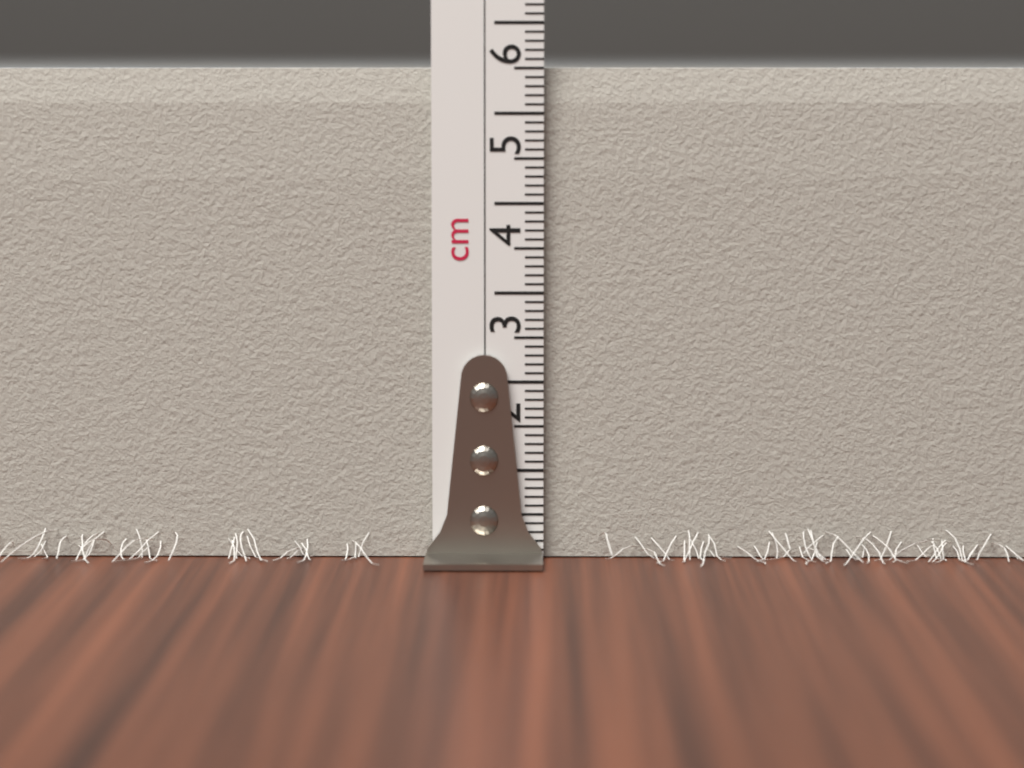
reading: 5.5 cm
